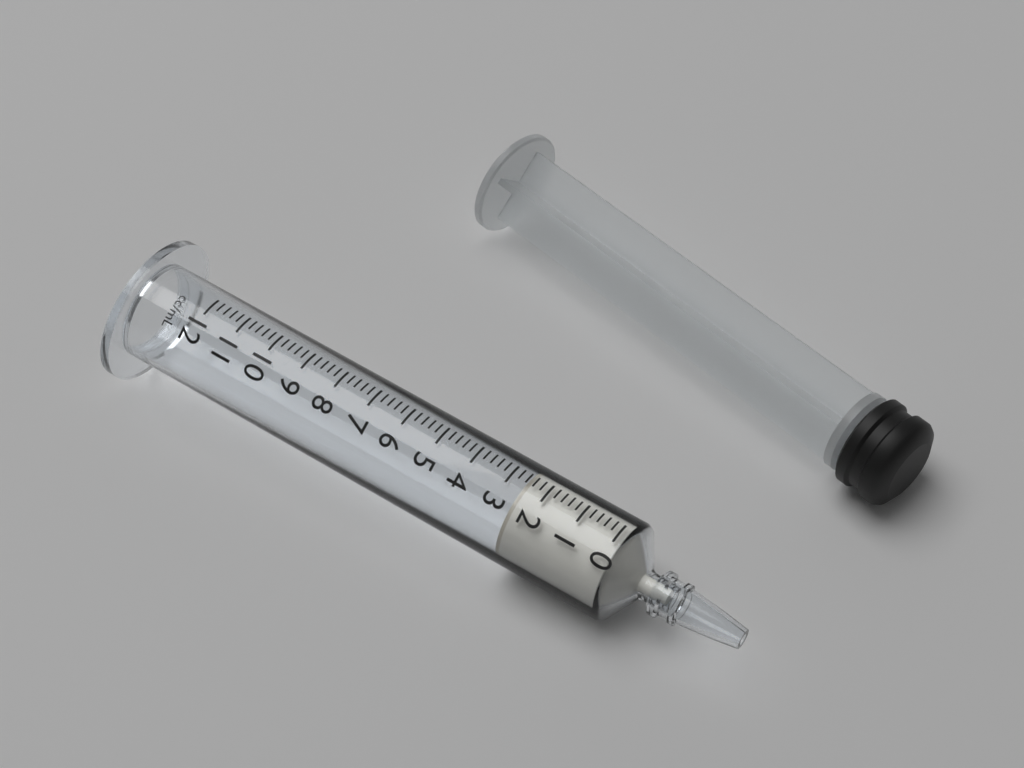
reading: 2.6 ml
